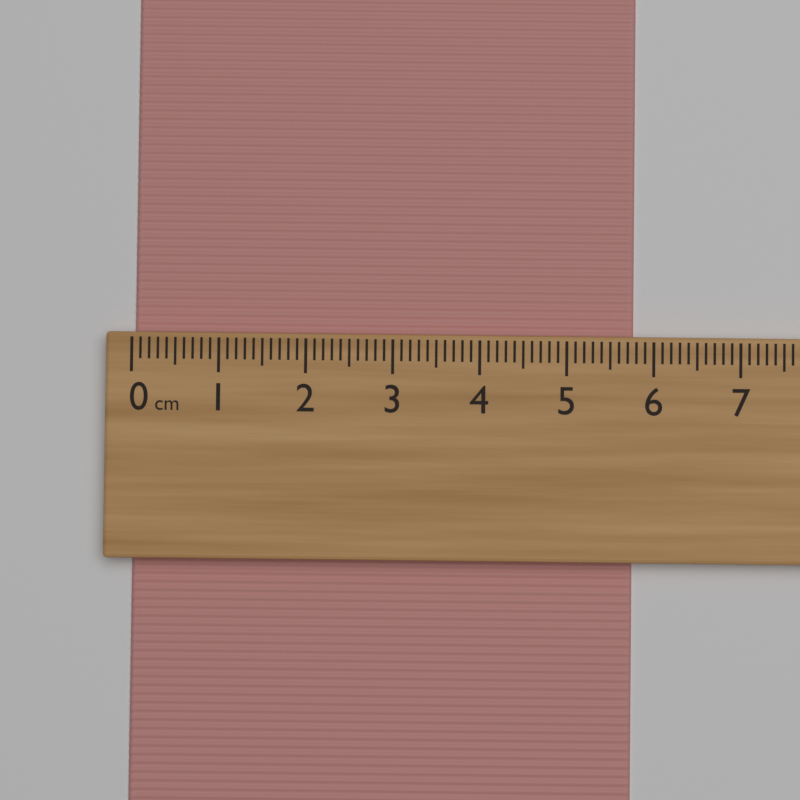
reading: 5.8 cm
